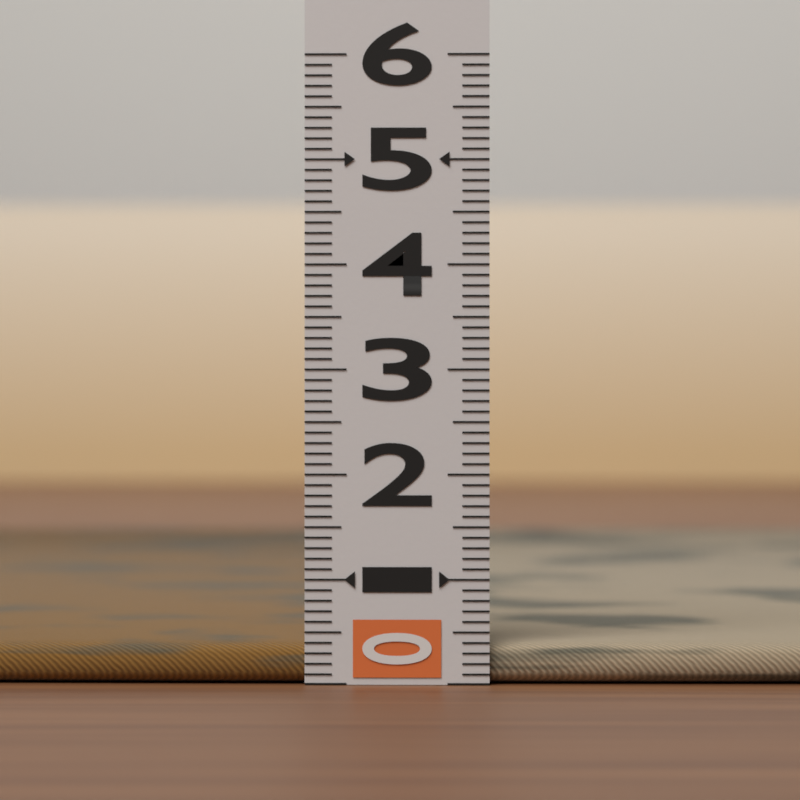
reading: 0.4 (no unit)
